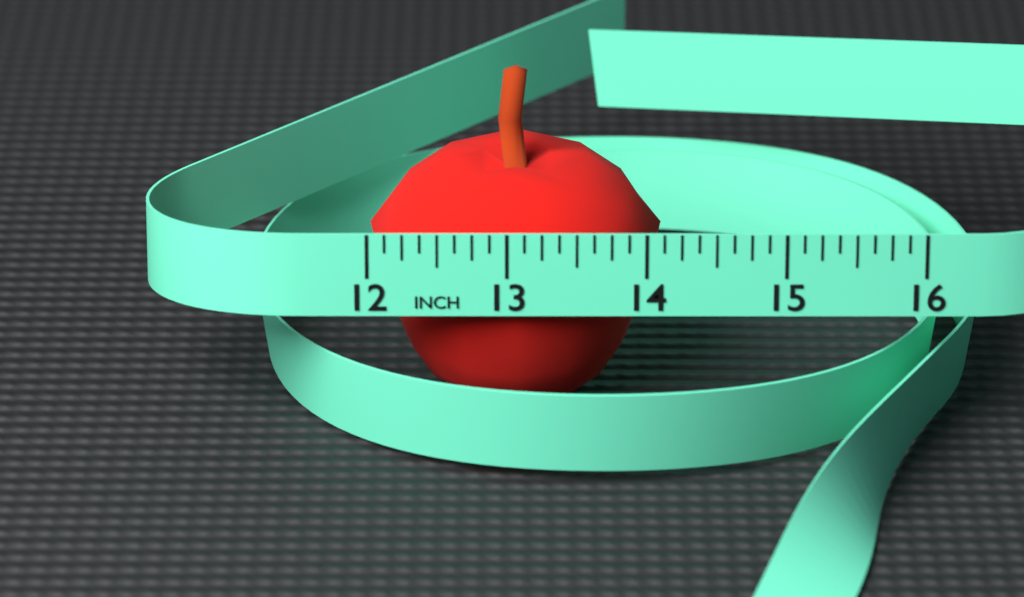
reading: 14.125 in
